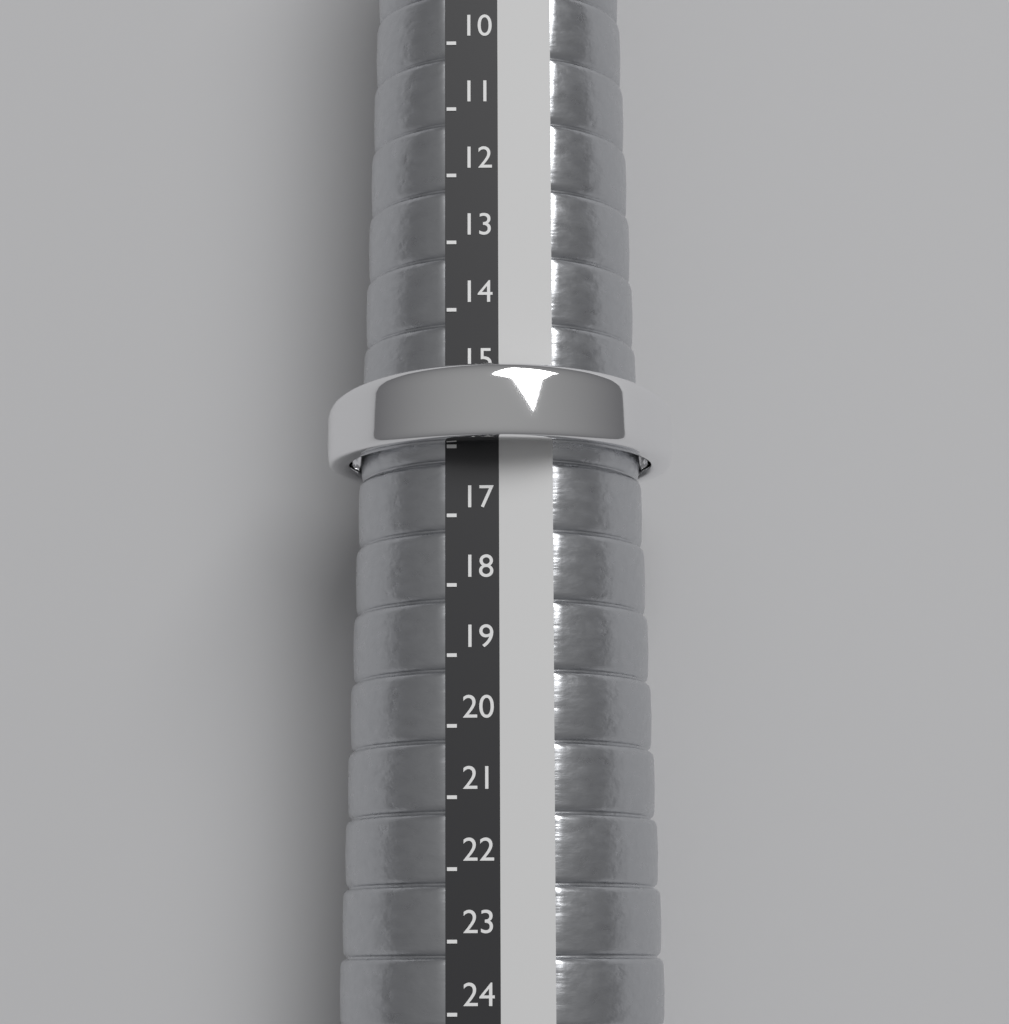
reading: 16 (no unit)
